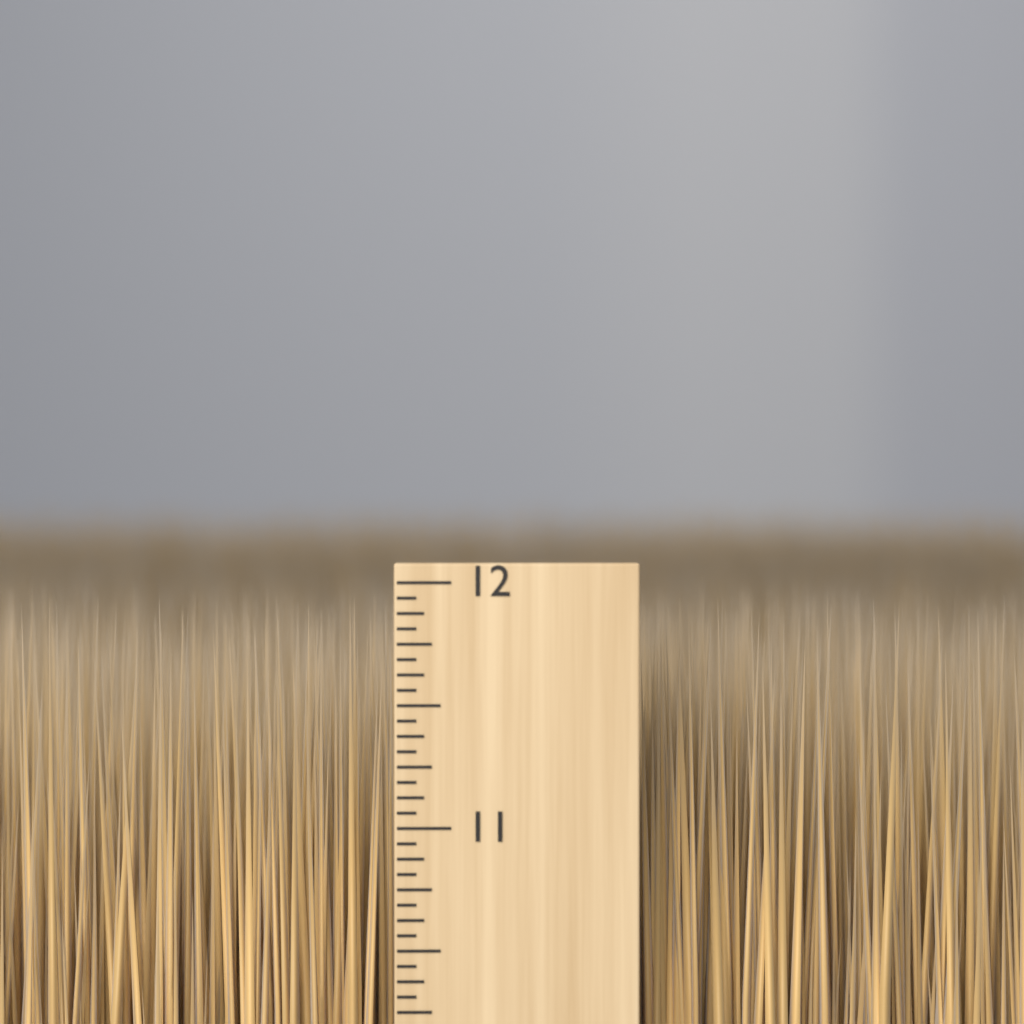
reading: 11.9375 inch
